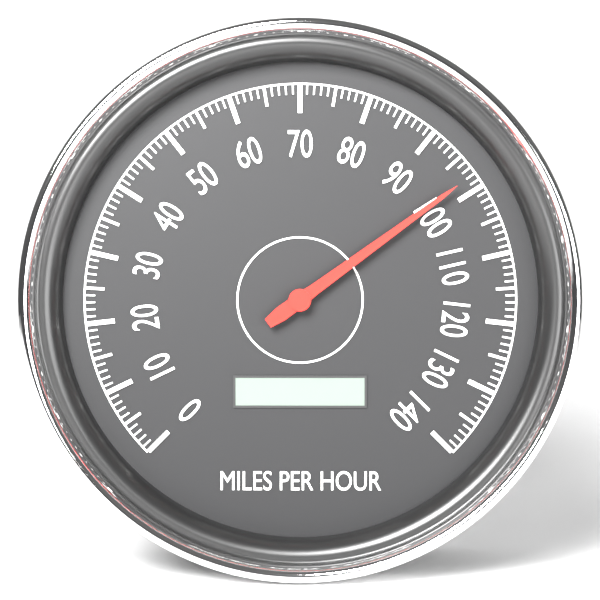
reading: 98 mph
